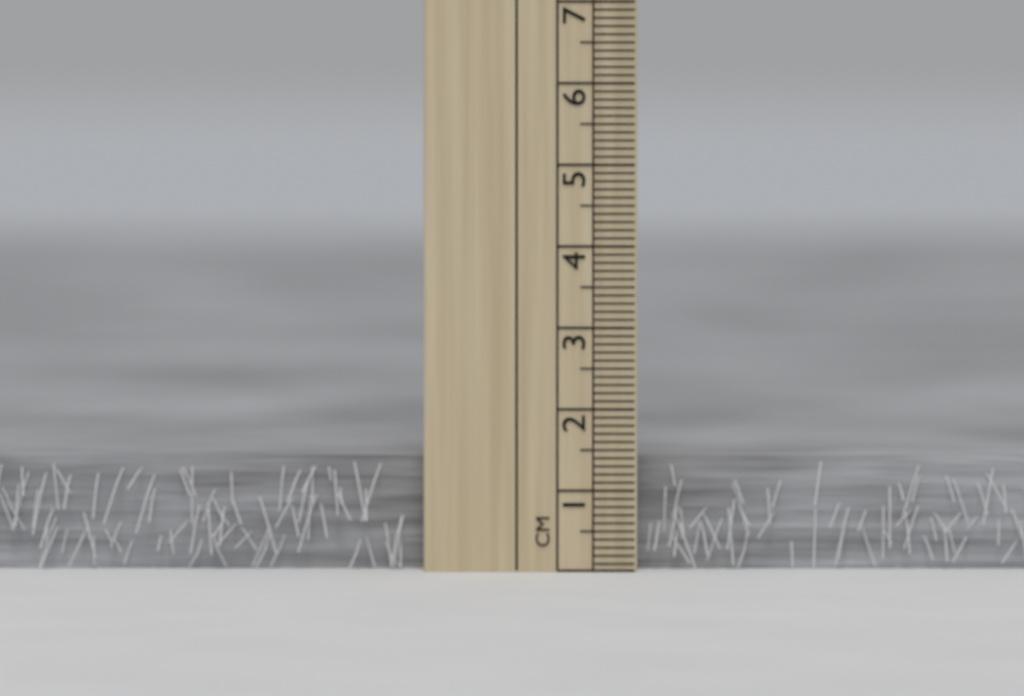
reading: 1.4 cm
